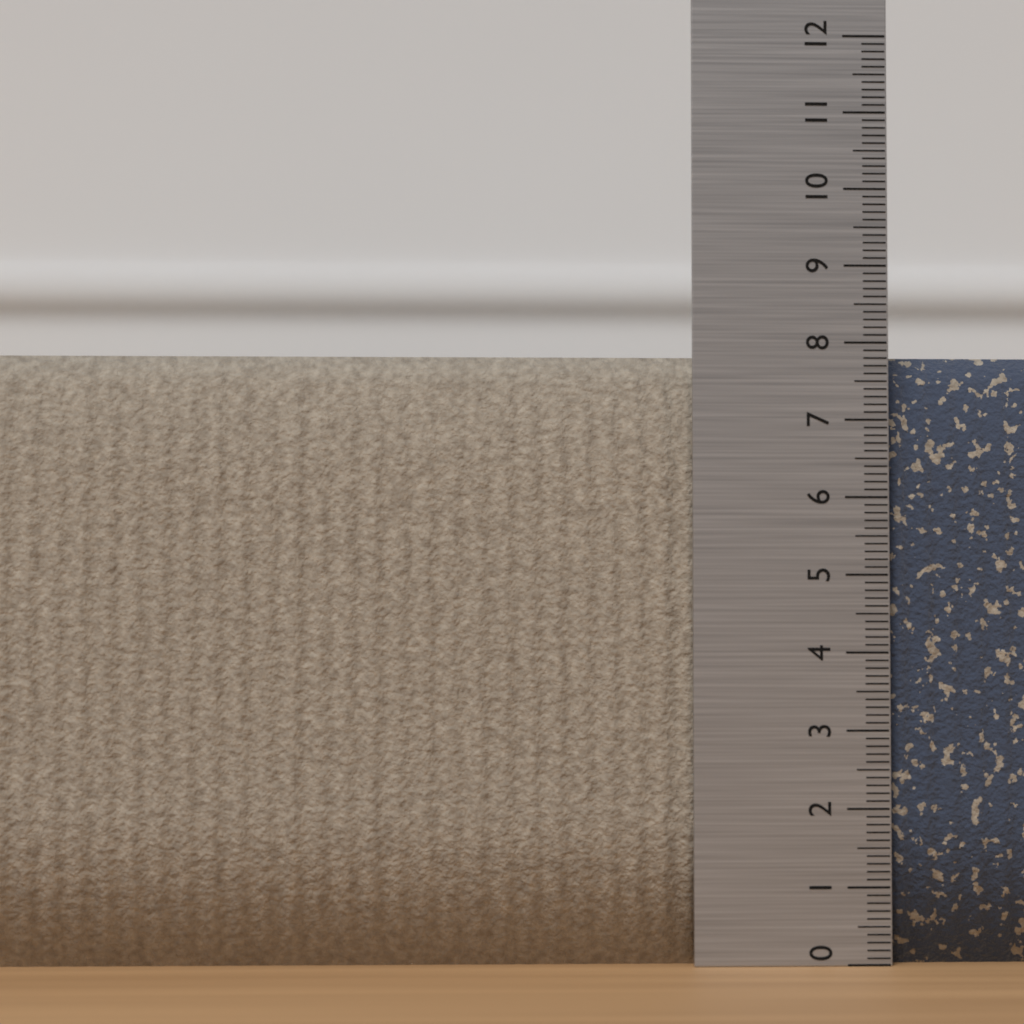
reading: 7.9 (no unit)
